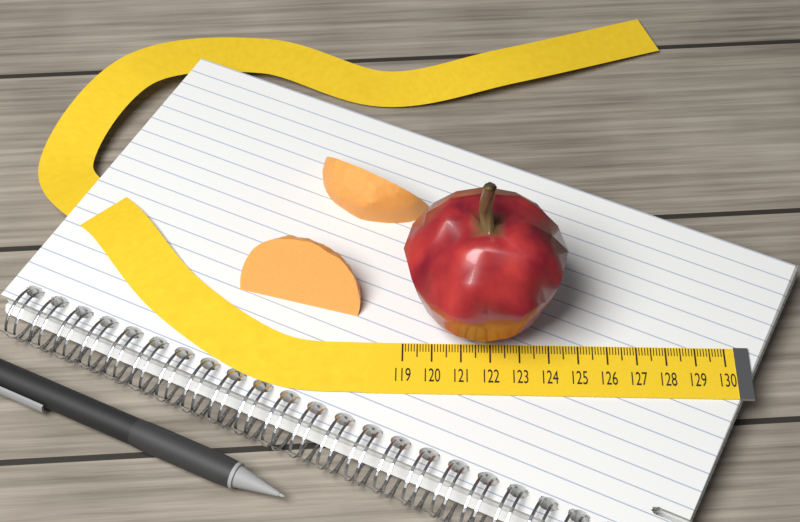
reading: 124.5 (no unit)
